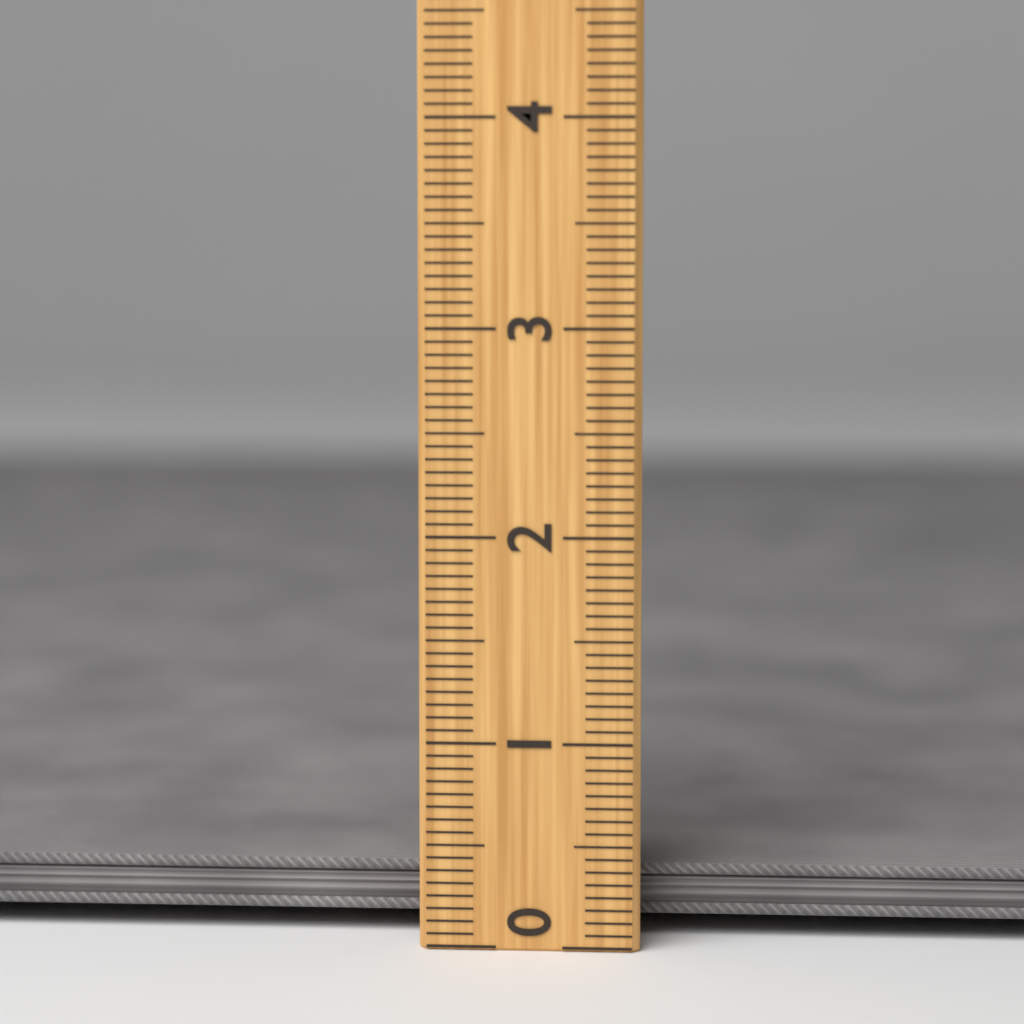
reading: 0.5625 (no unit)
